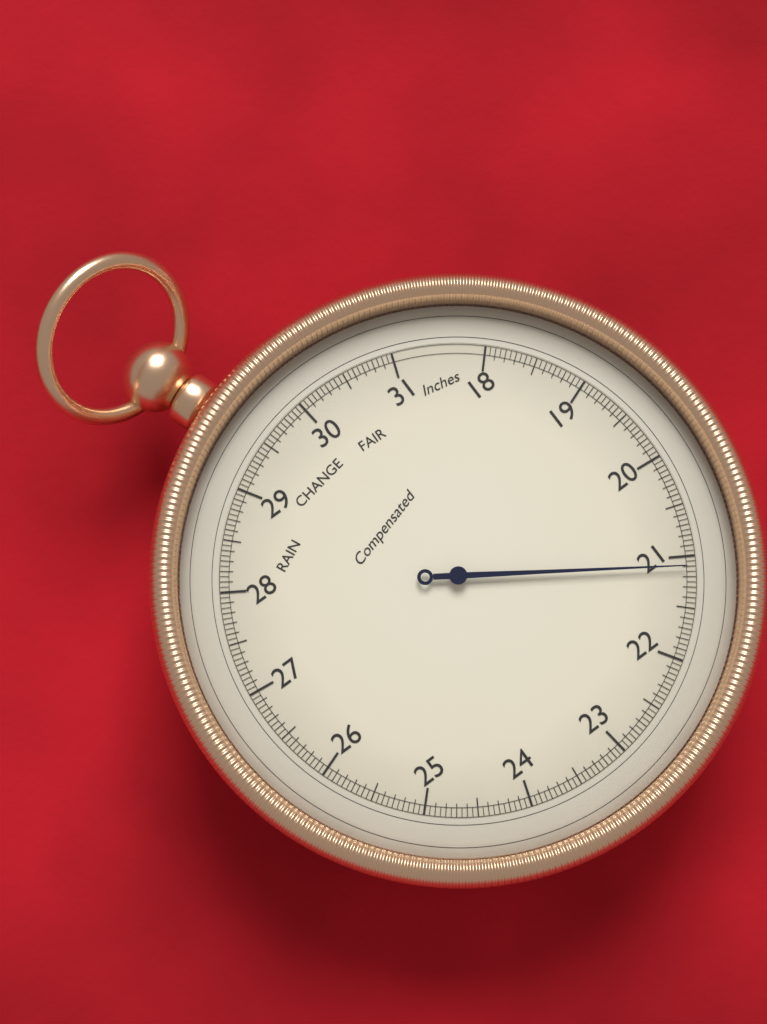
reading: 21.10 inHg
